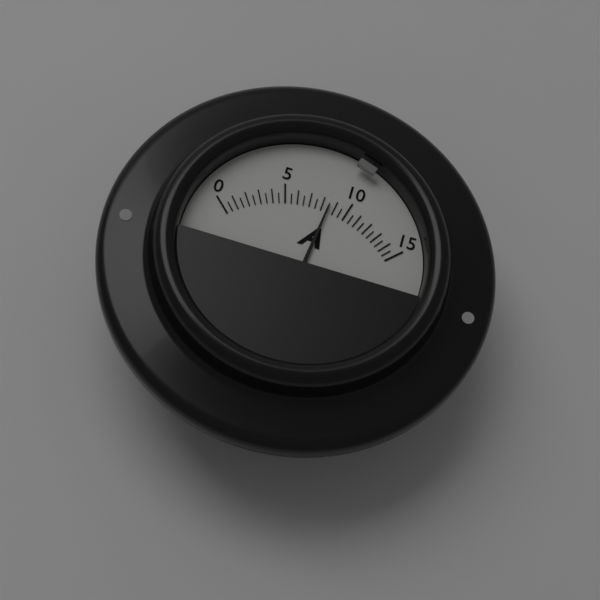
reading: 8.5 A
